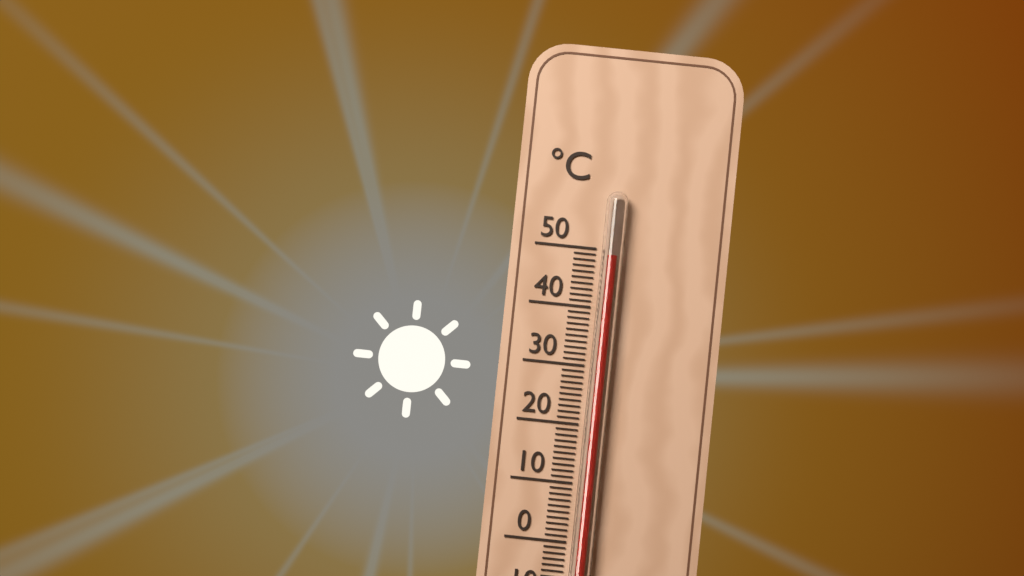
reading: 49 °C
